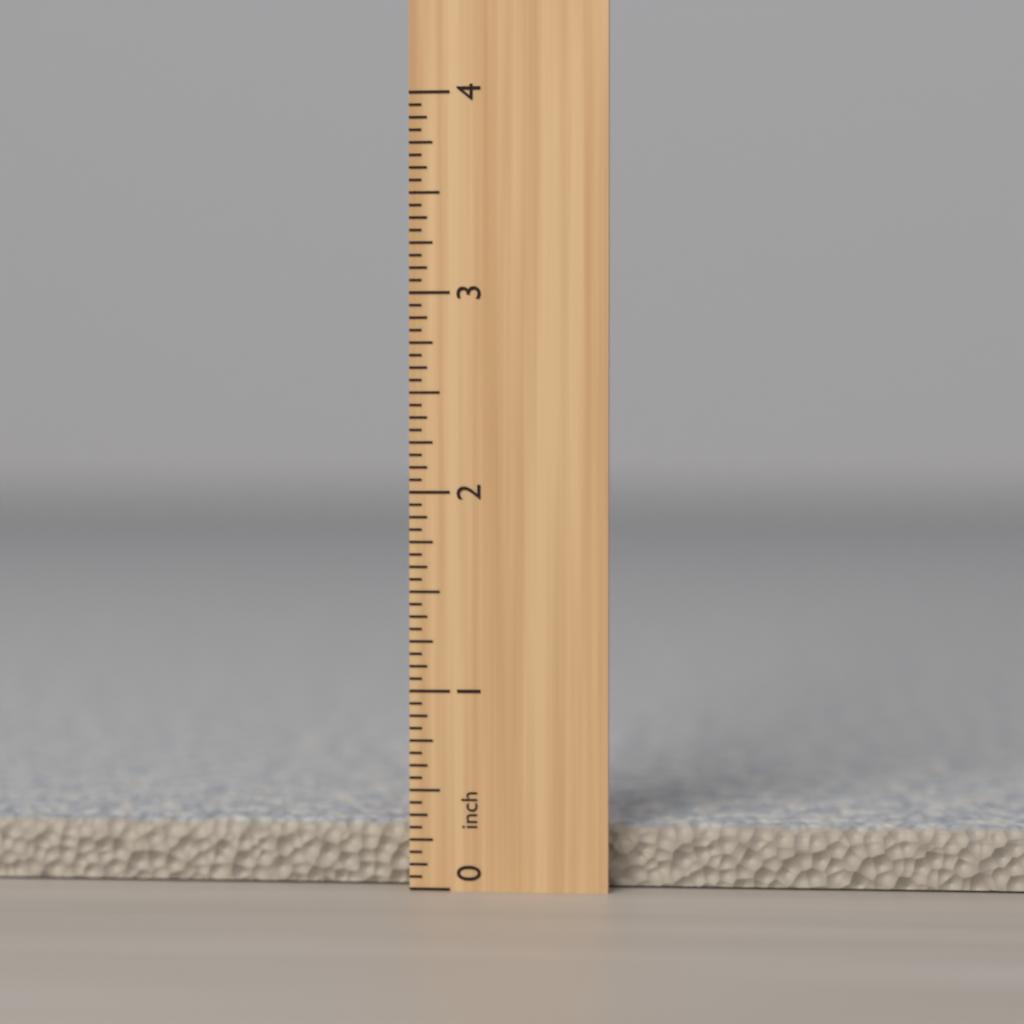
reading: 0.3125 inch
